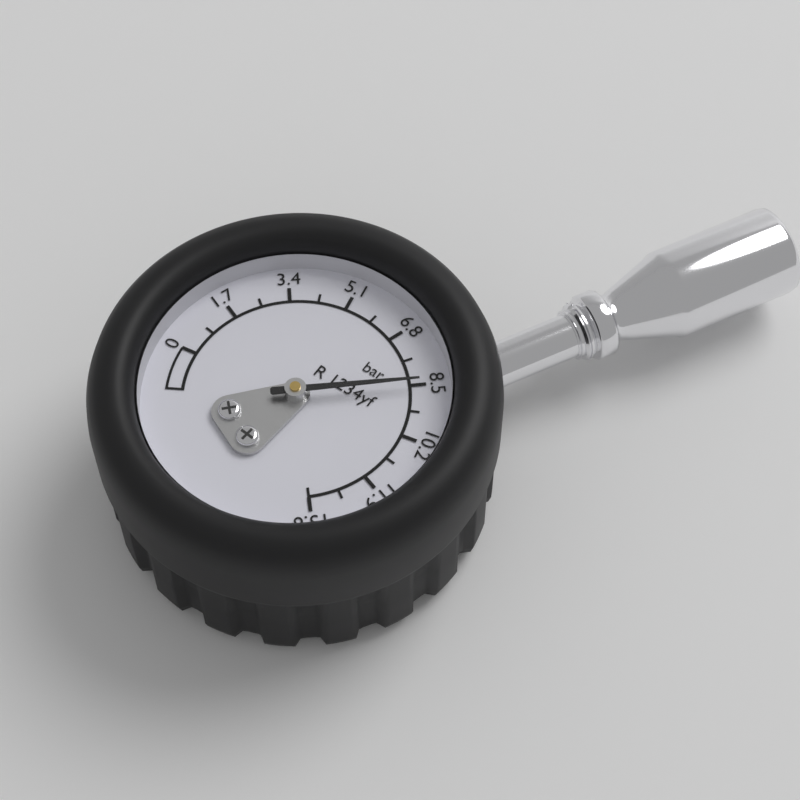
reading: 8.50 bar
